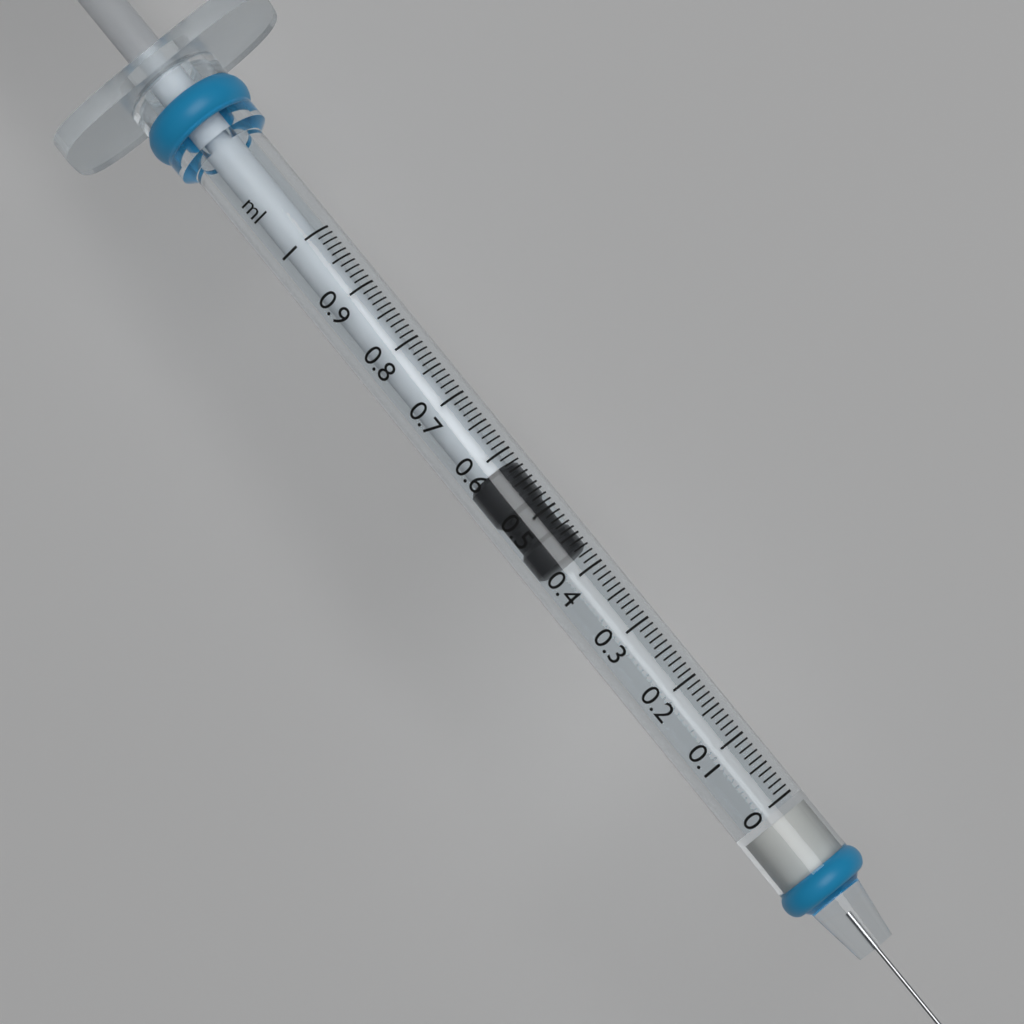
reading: 0.43 ml
